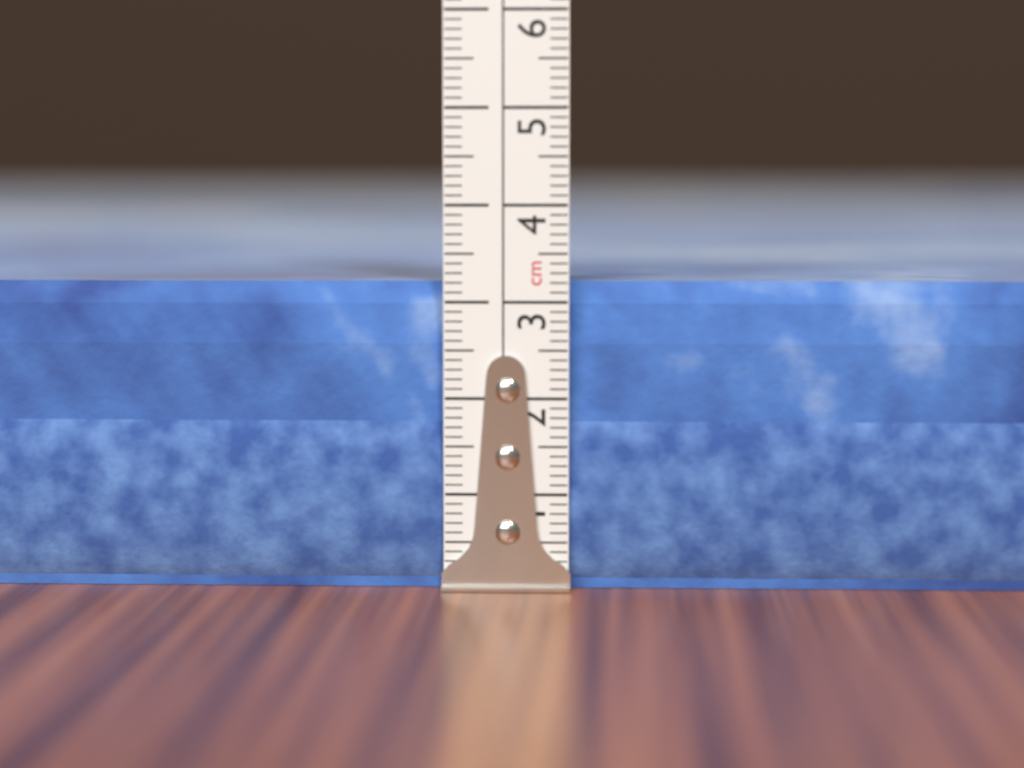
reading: 3.2 cm
